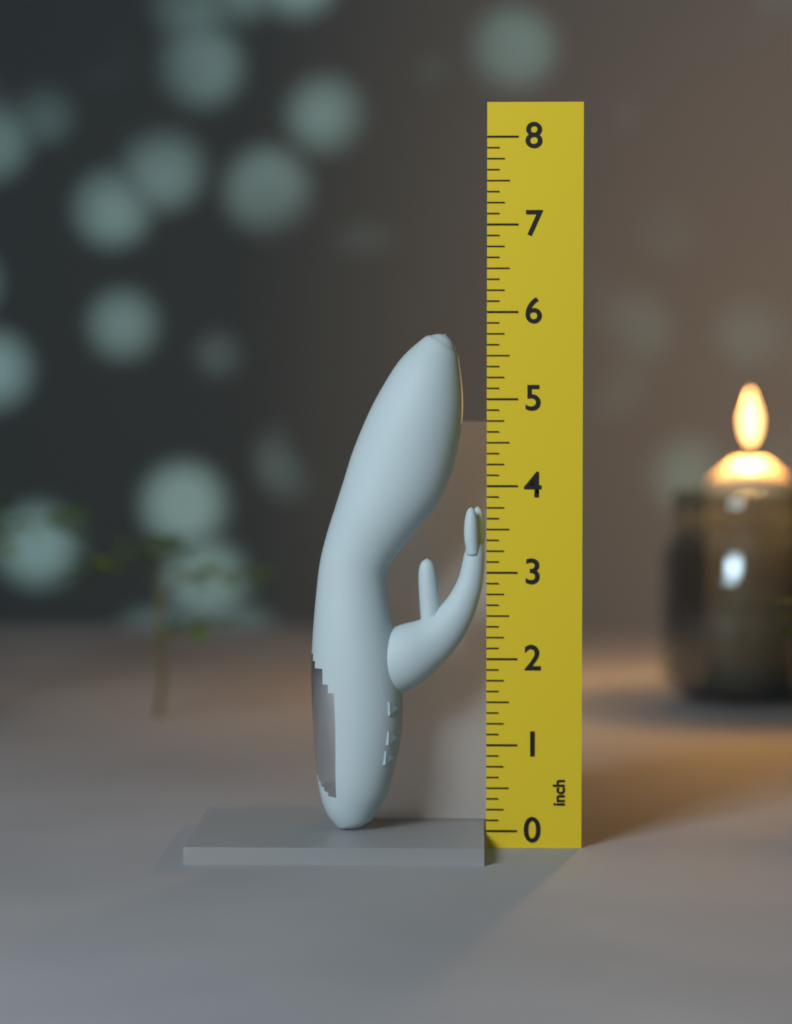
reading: 5.750 inch
